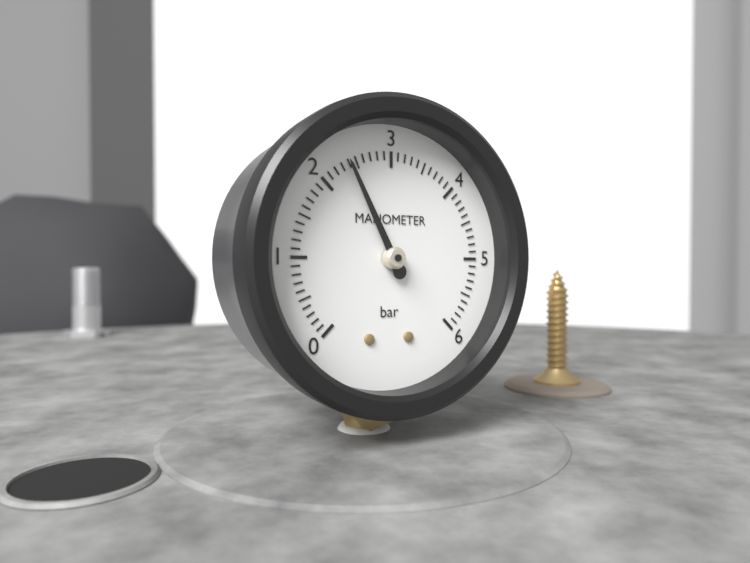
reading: 2.4 bar
